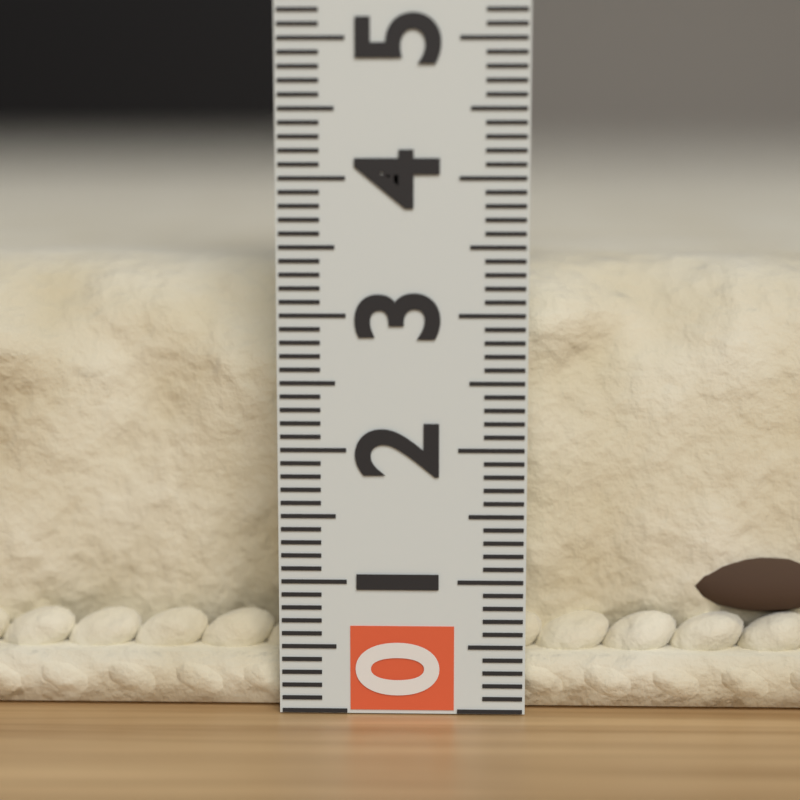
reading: 3.4 (no unit)
